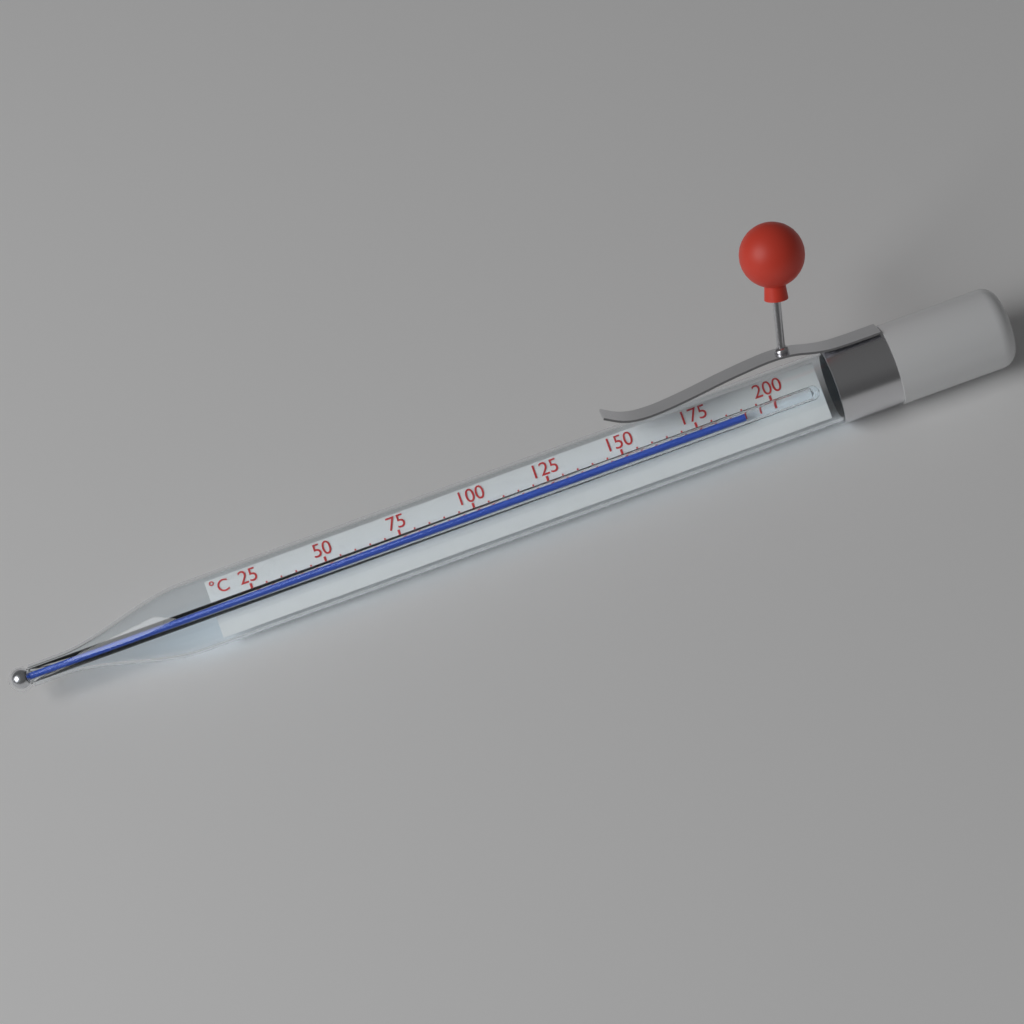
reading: 190 °C
